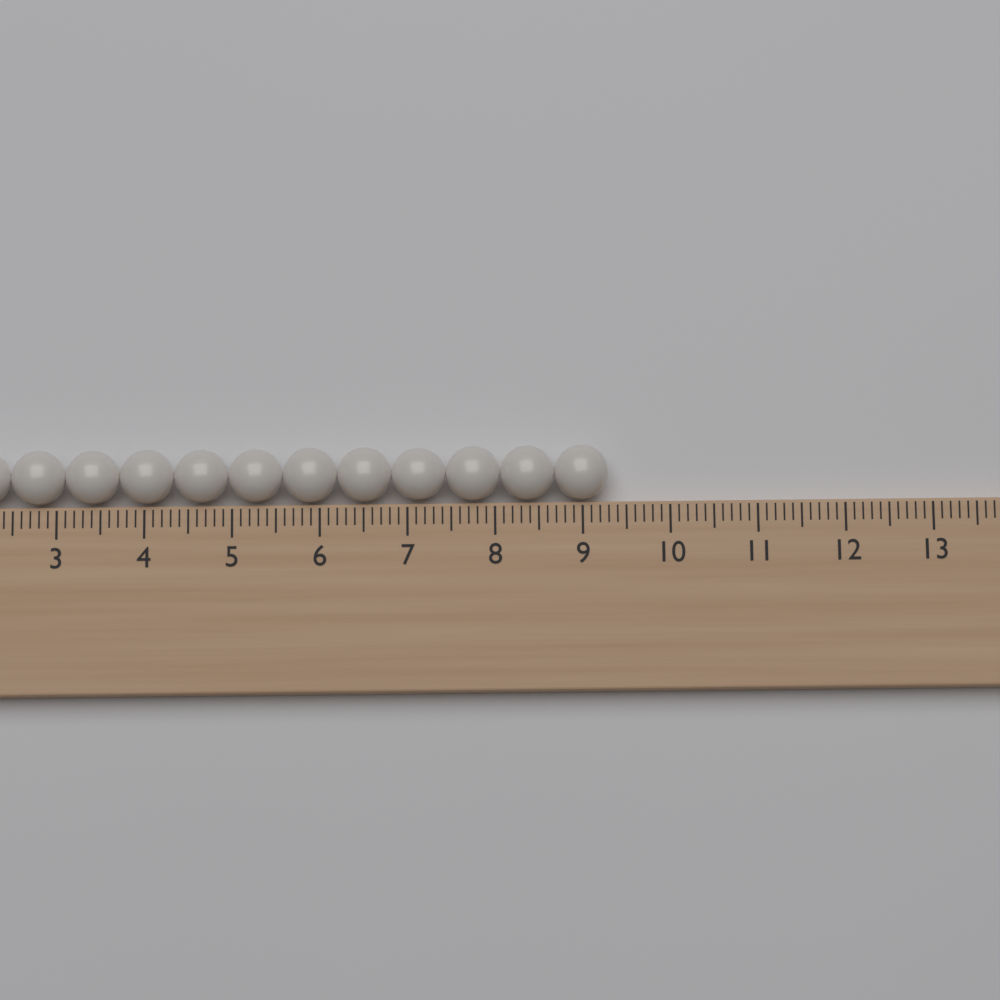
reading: 9.3 (no unit)
